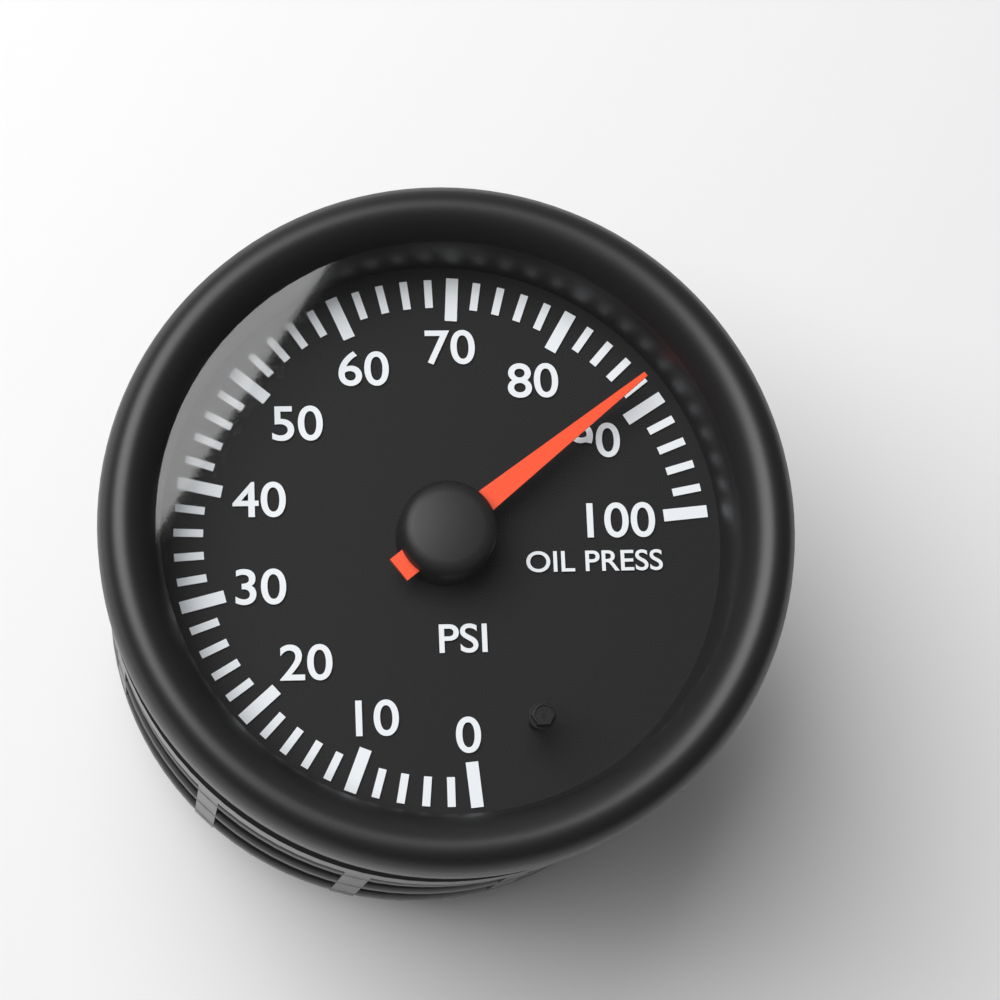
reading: 88 psi
